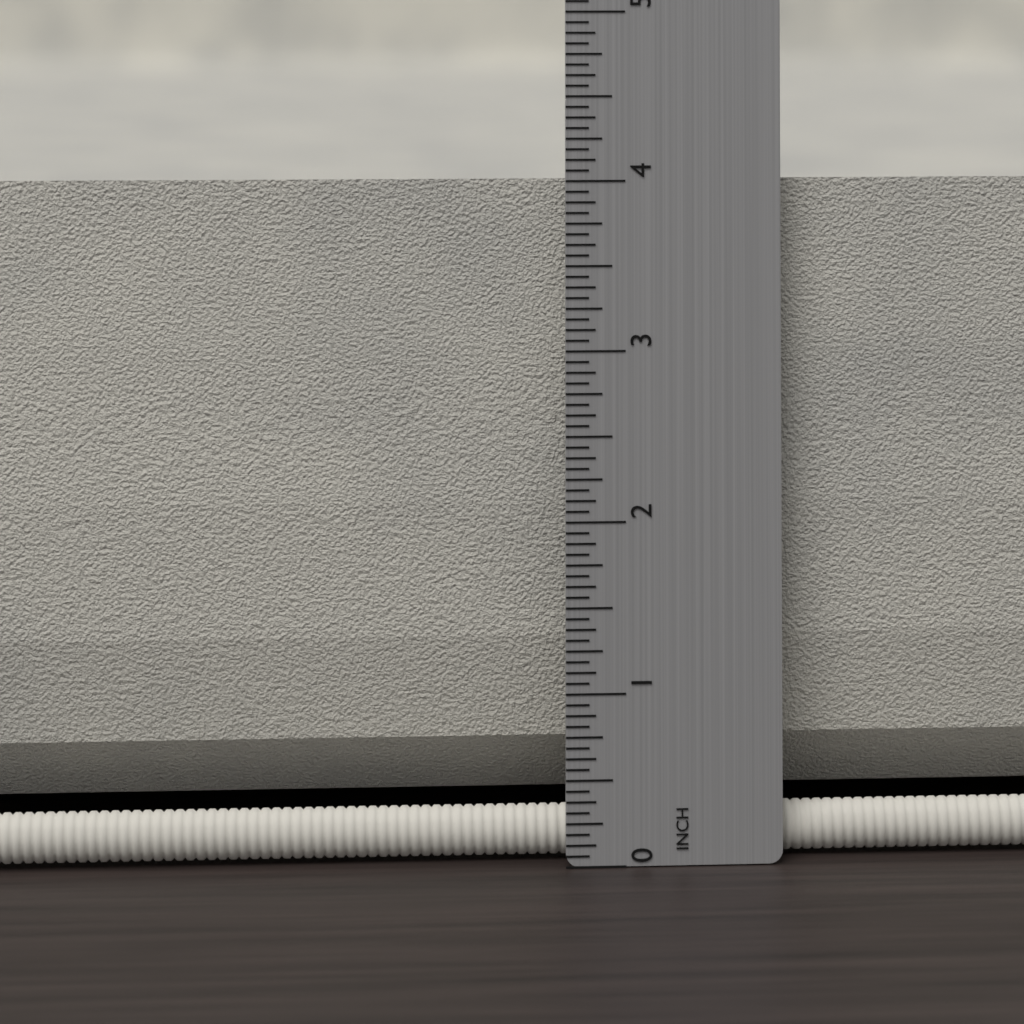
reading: 4.0000 in
